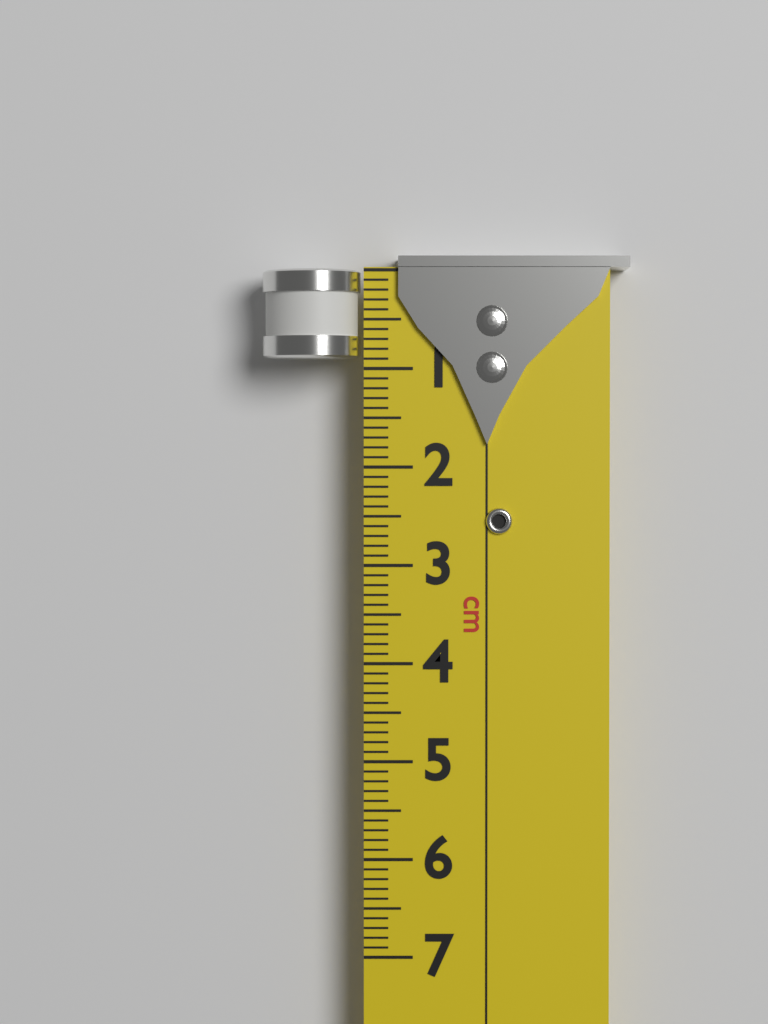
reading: 0.9 cm
